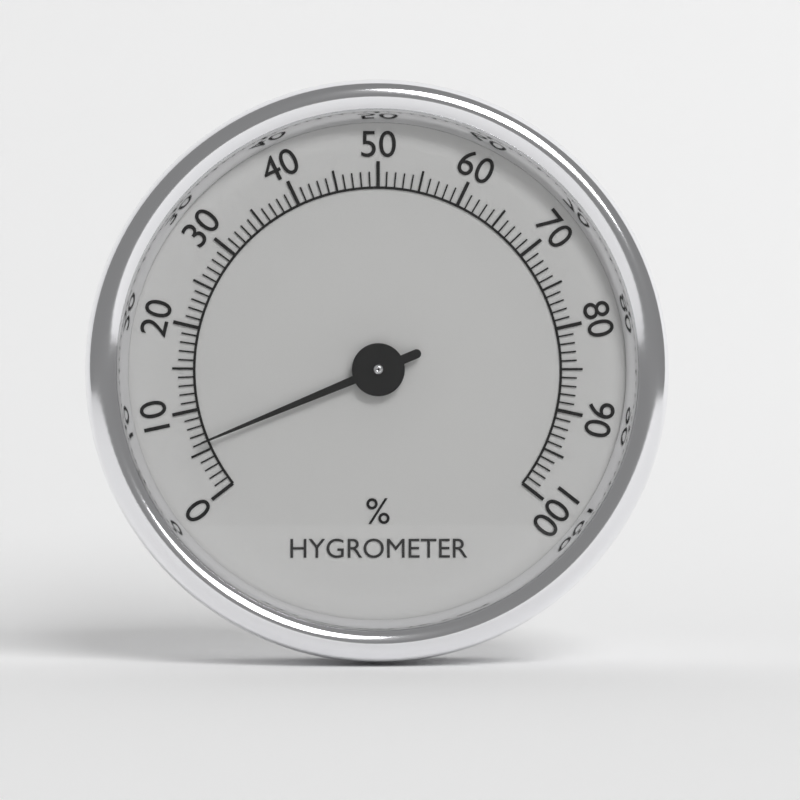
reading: 6 %
